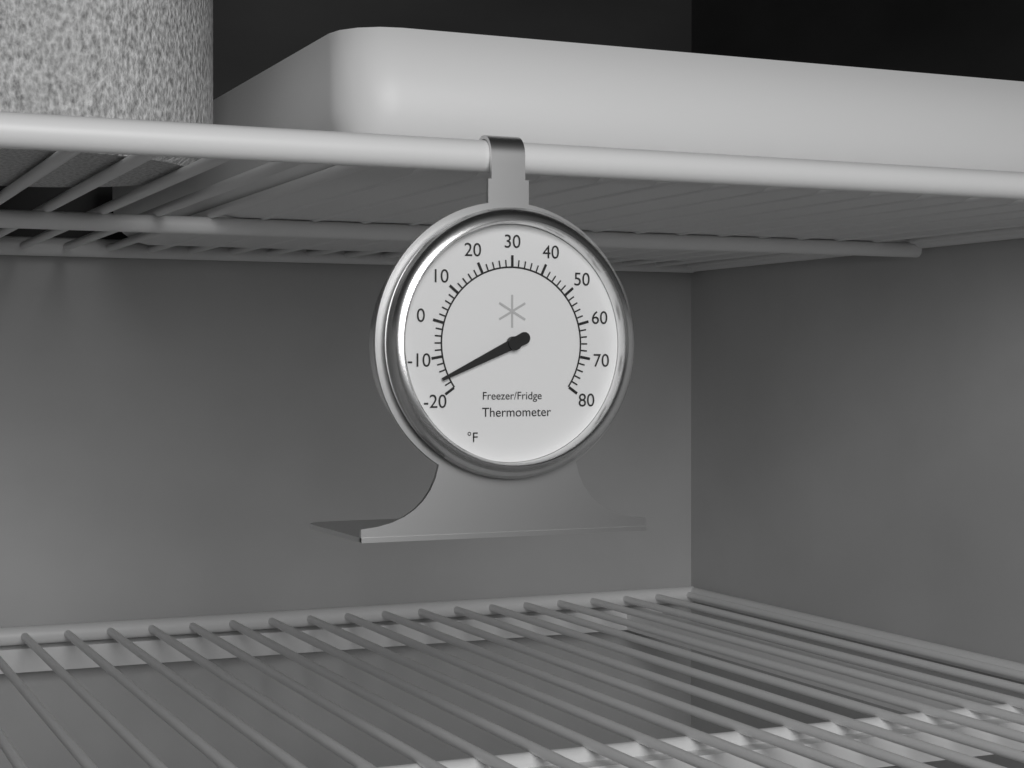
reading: -16 °F
